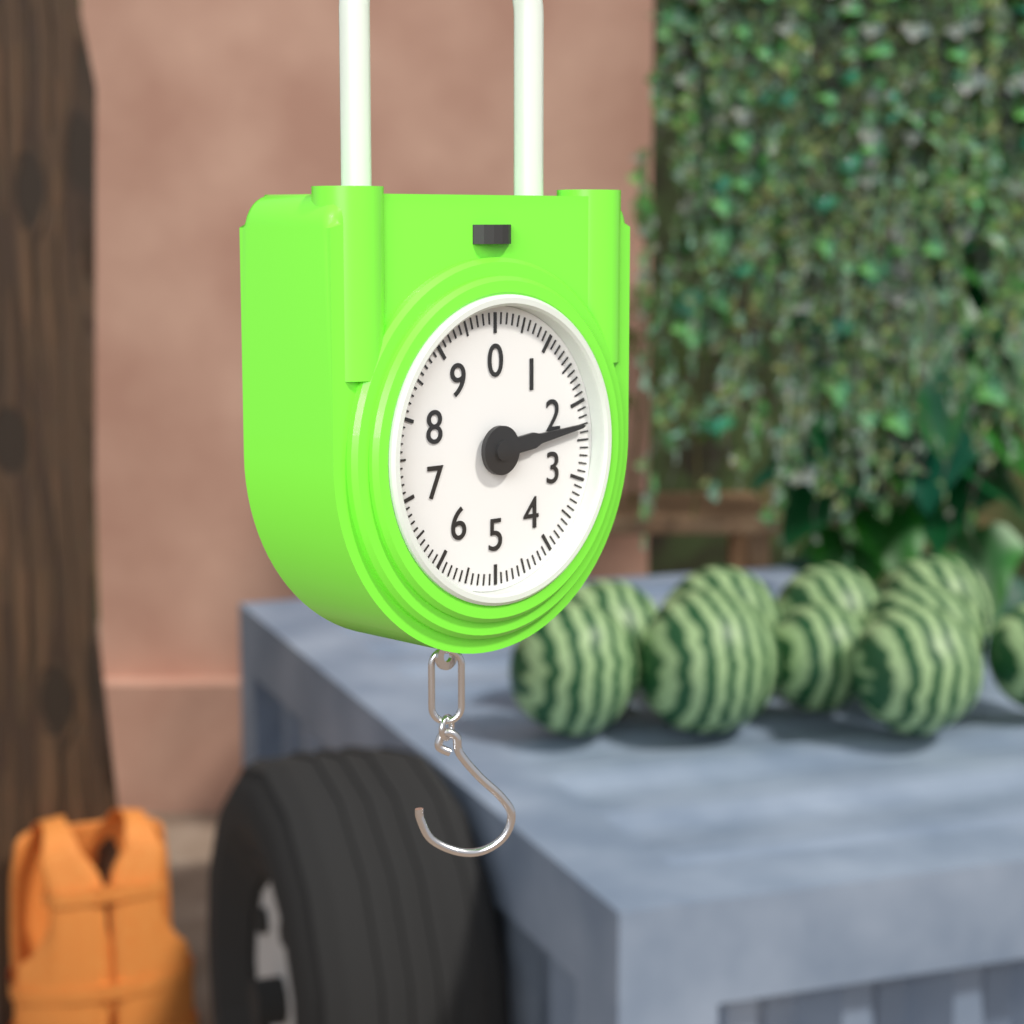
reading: 2.3 (no unit)
